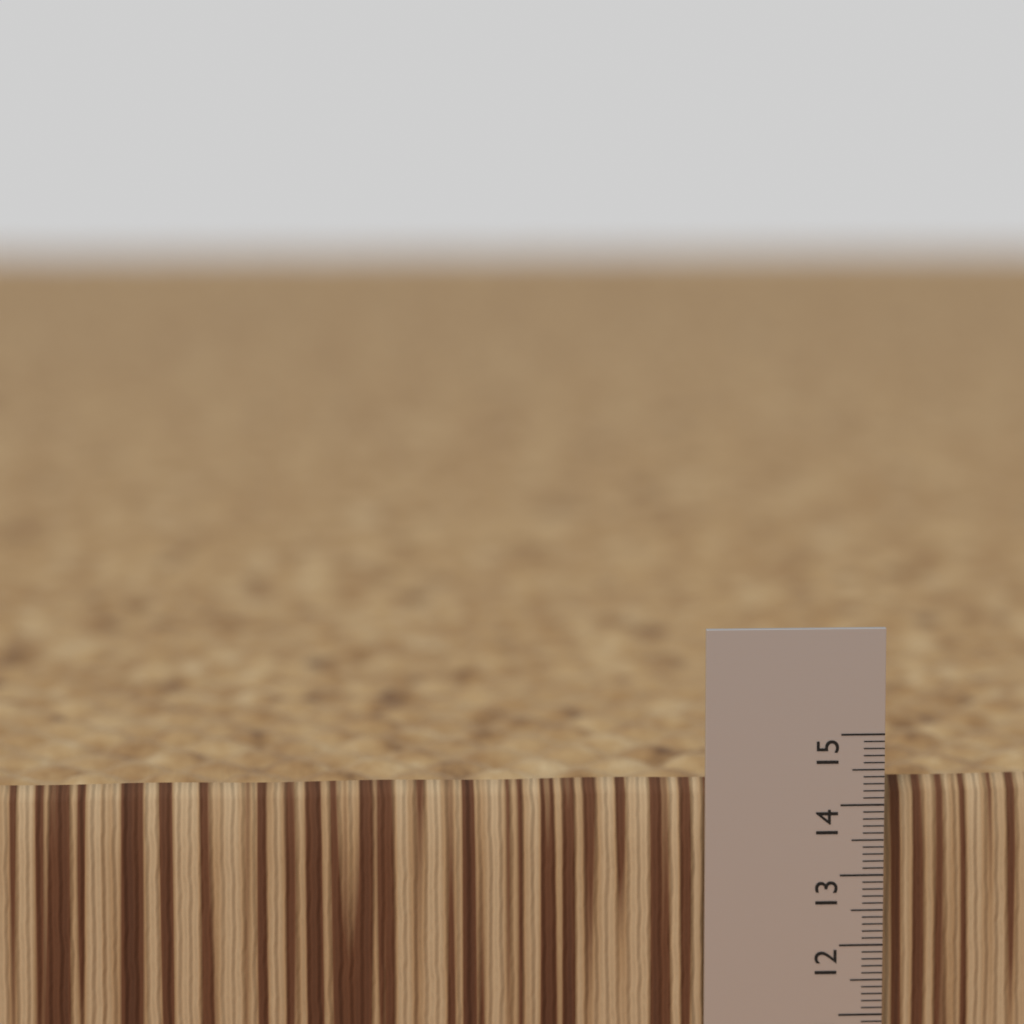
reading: 14.3 (no unit)
